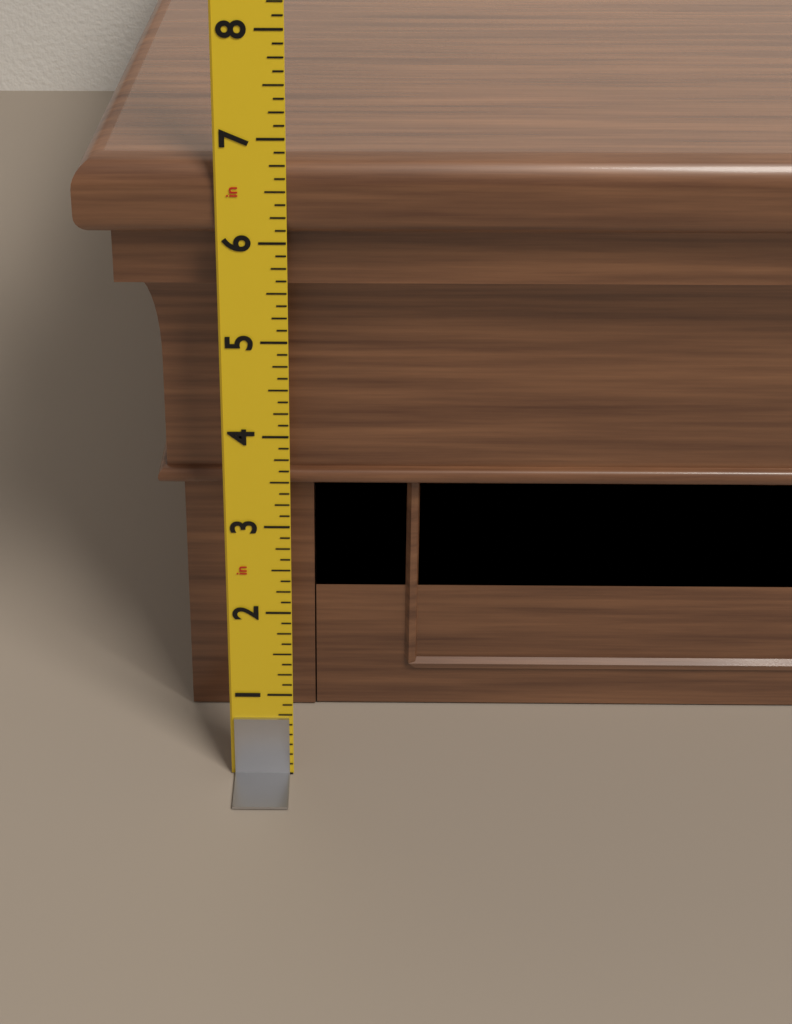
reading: 6.750 in
